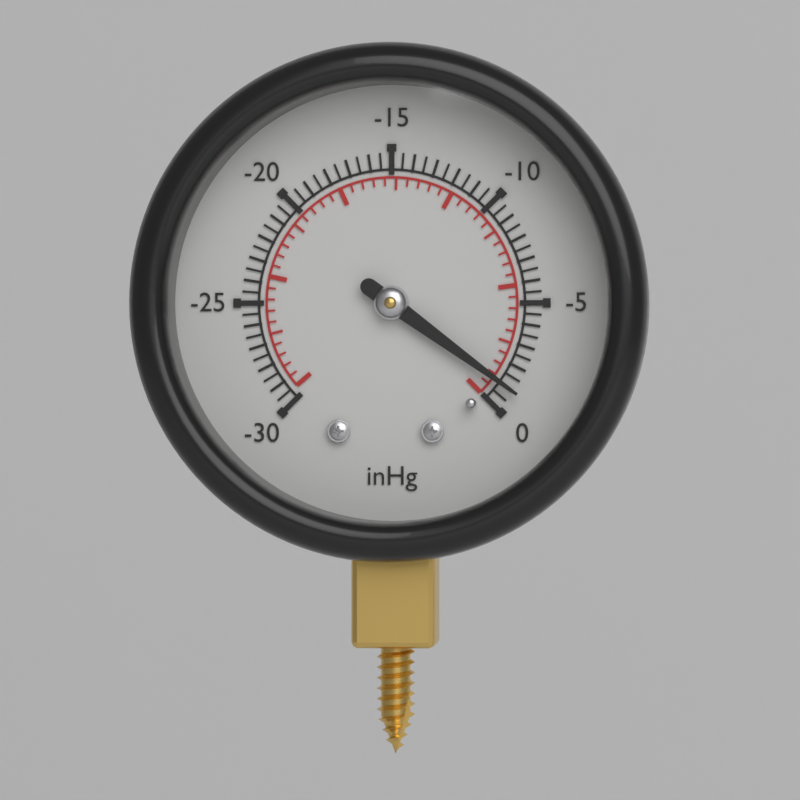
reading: -1.0 inHg
